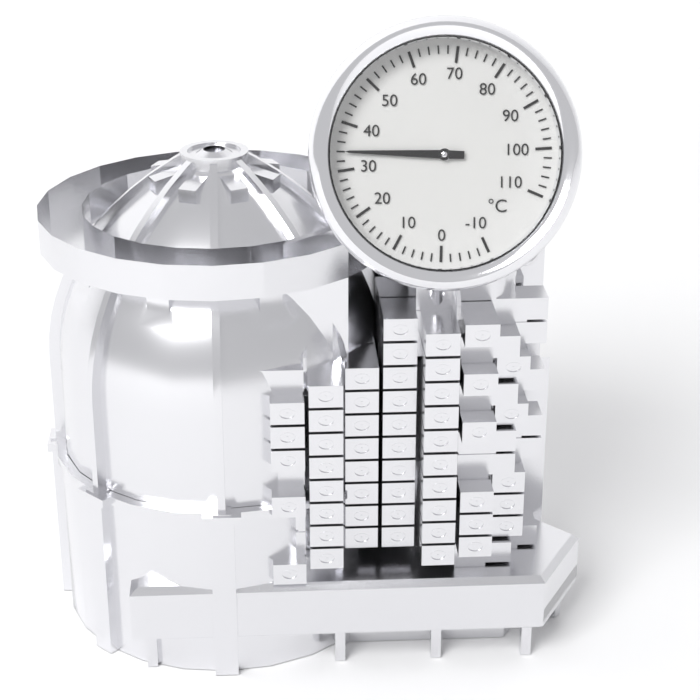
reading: 34 °C
